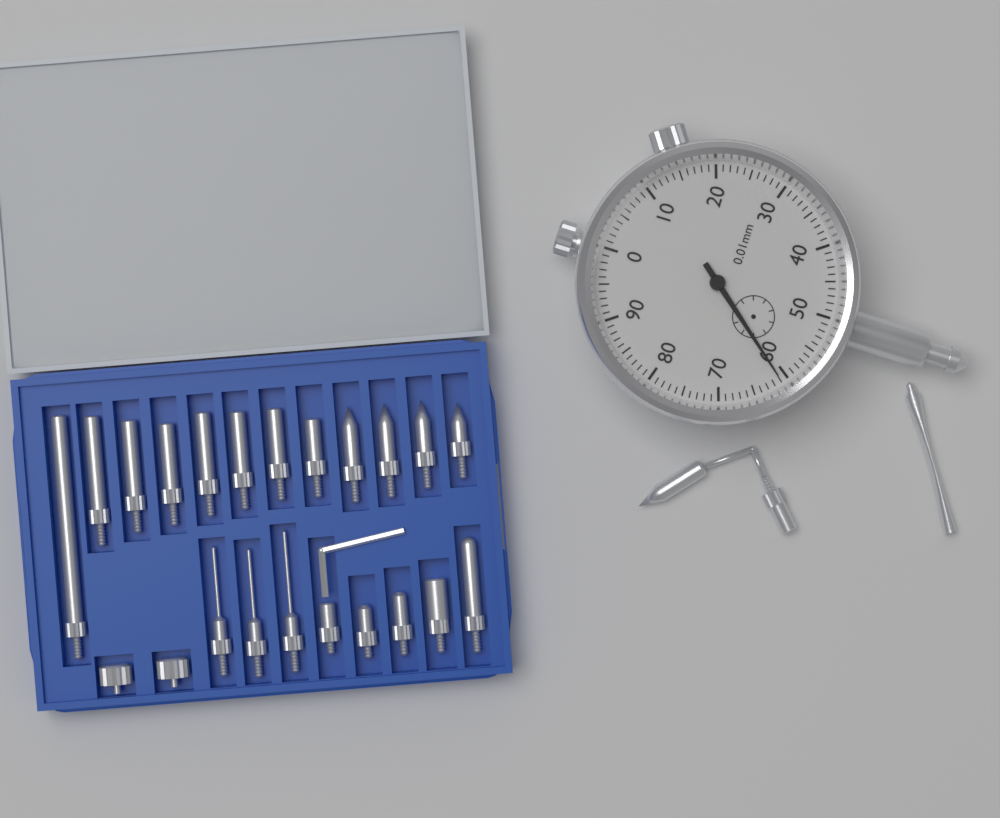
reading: 0.61 mm
